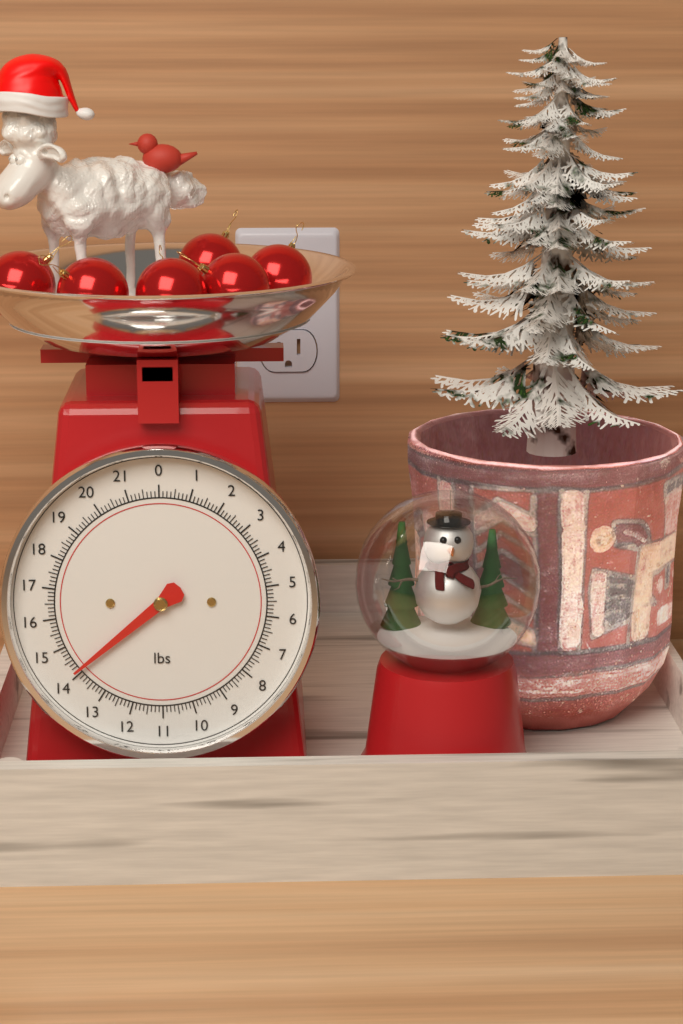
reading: 14.125 lbs
